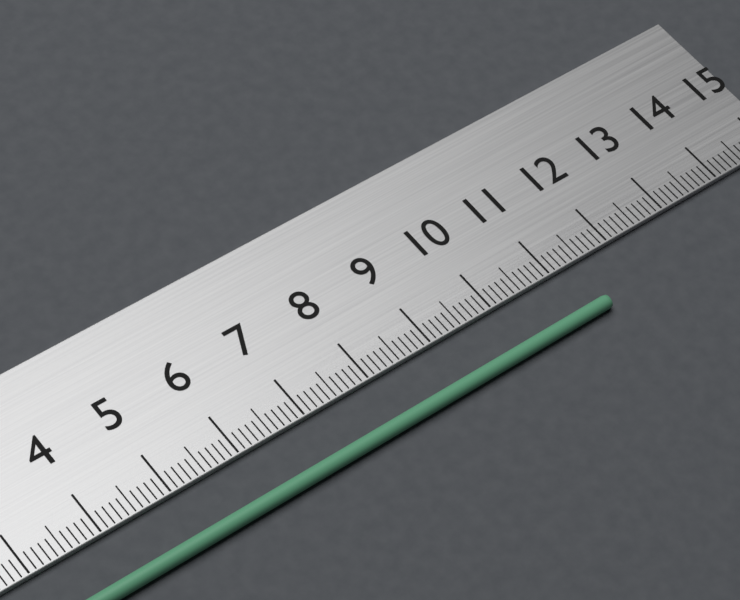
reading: 11.4 cm
